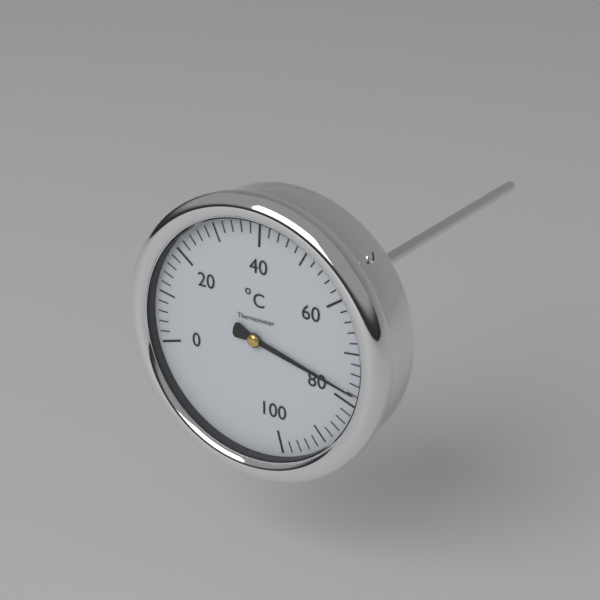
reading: 78 °C
